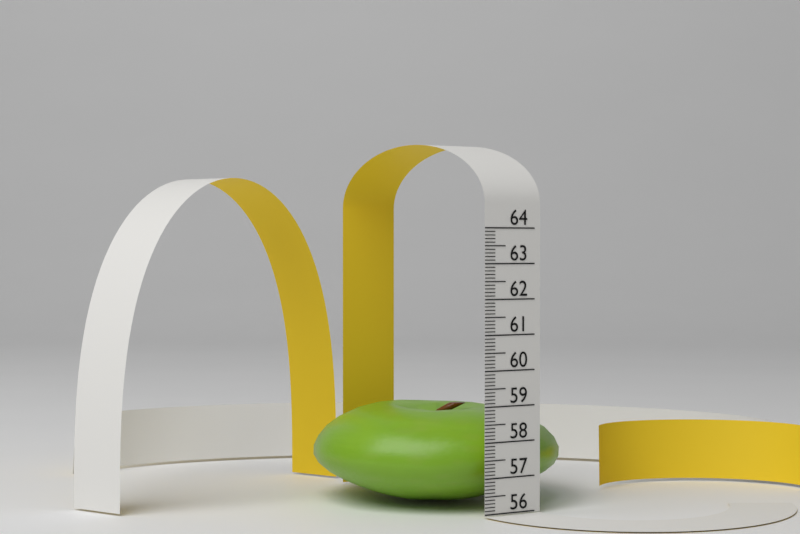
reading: 58.8 (no unit)
